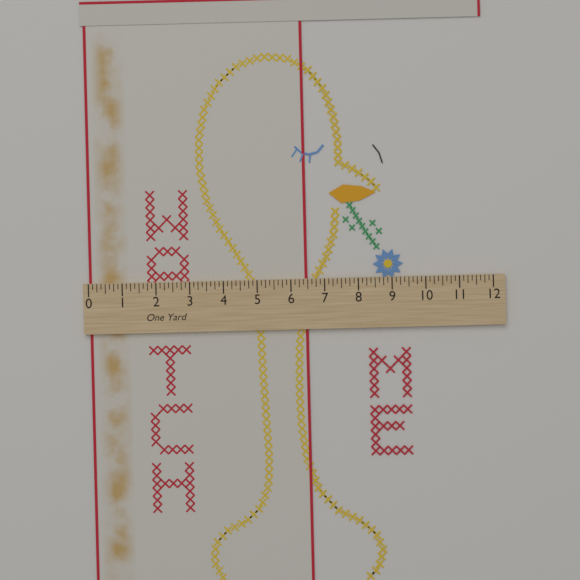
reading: 6.500 in
